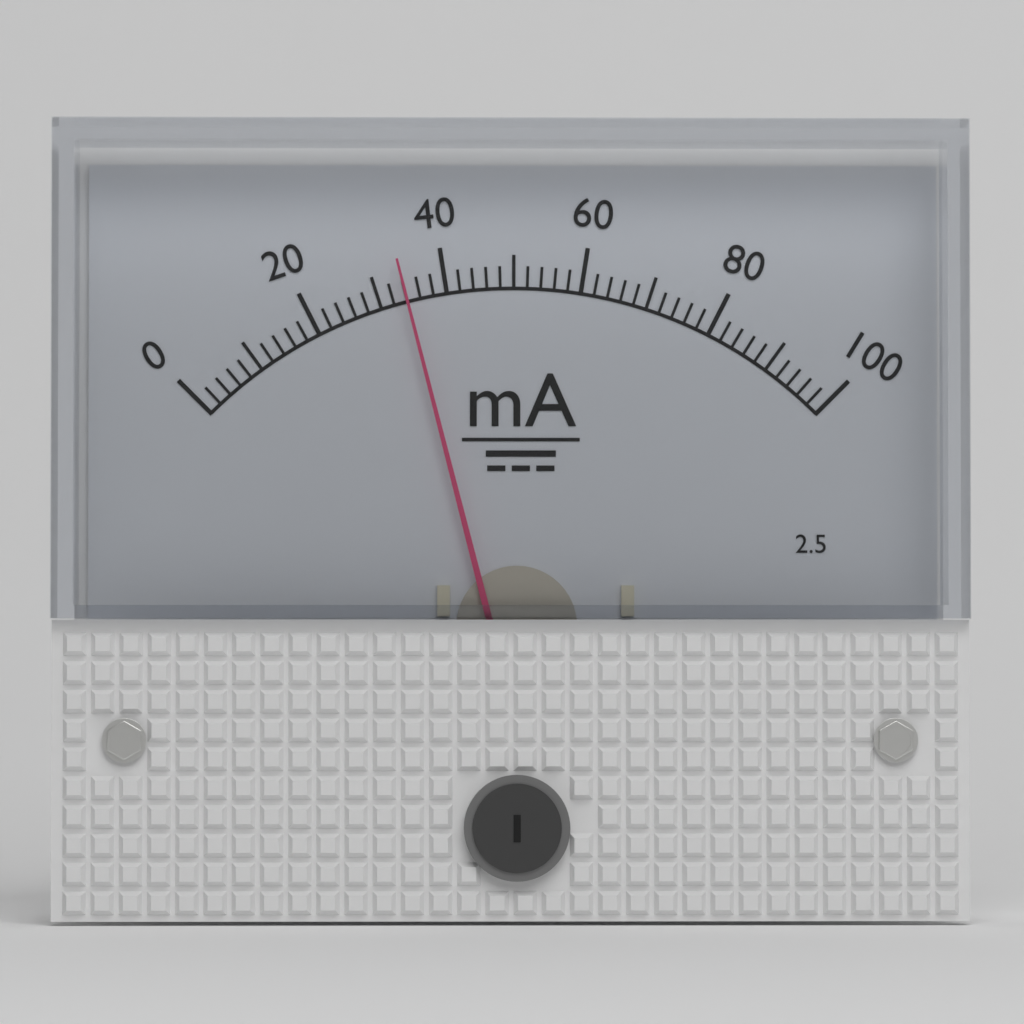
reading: 34 mA
